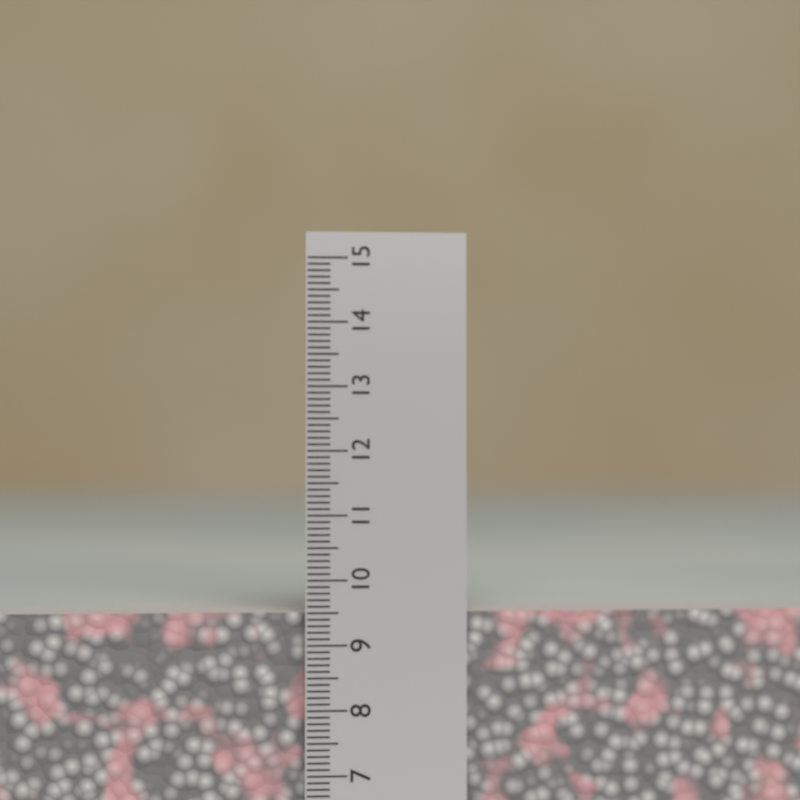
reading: 9.5 cm
